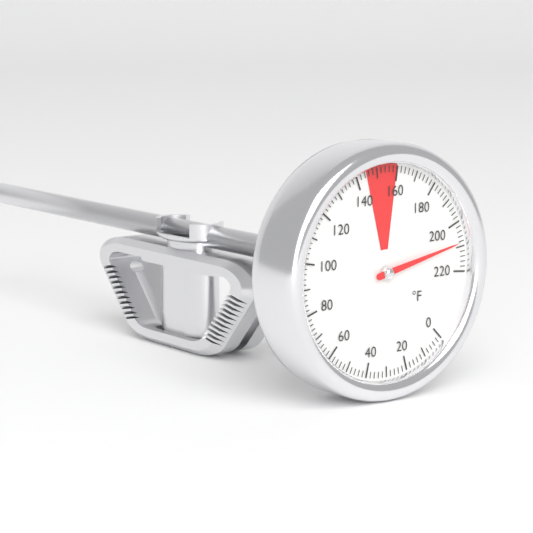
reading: 208 °F
